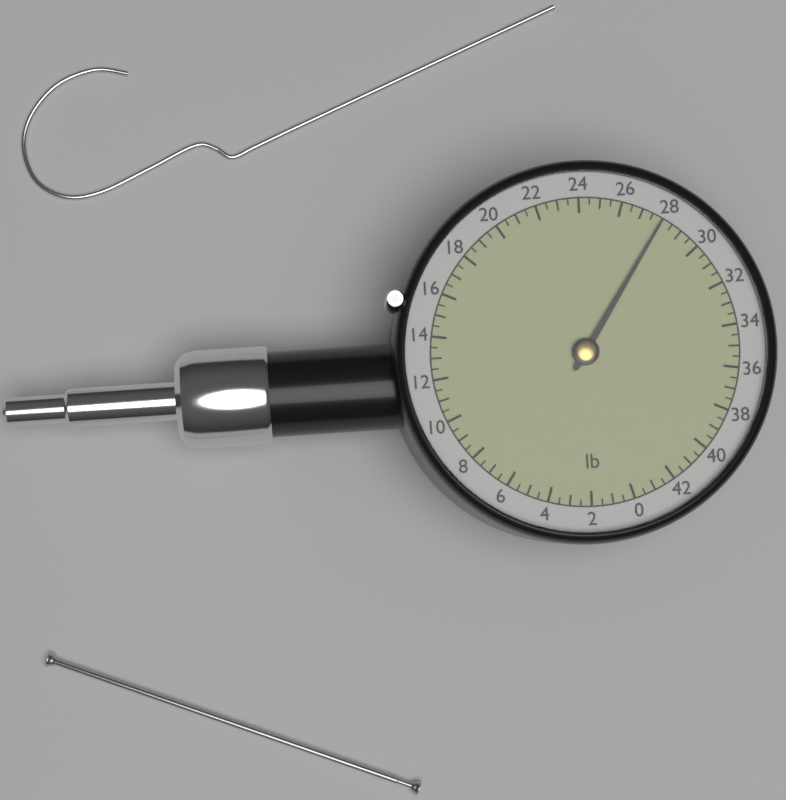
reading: 28.0 lb
